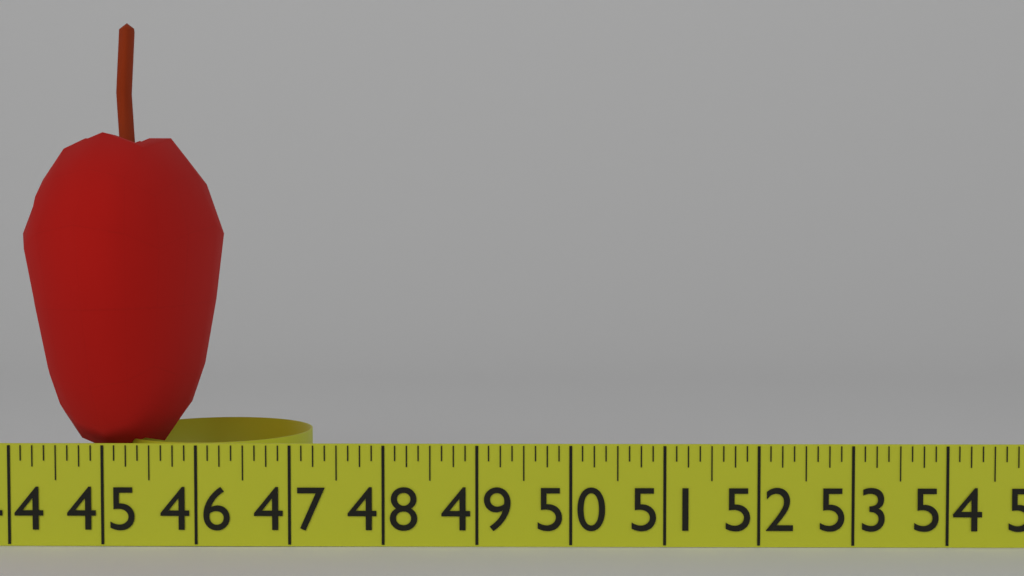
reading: 46.000 in
